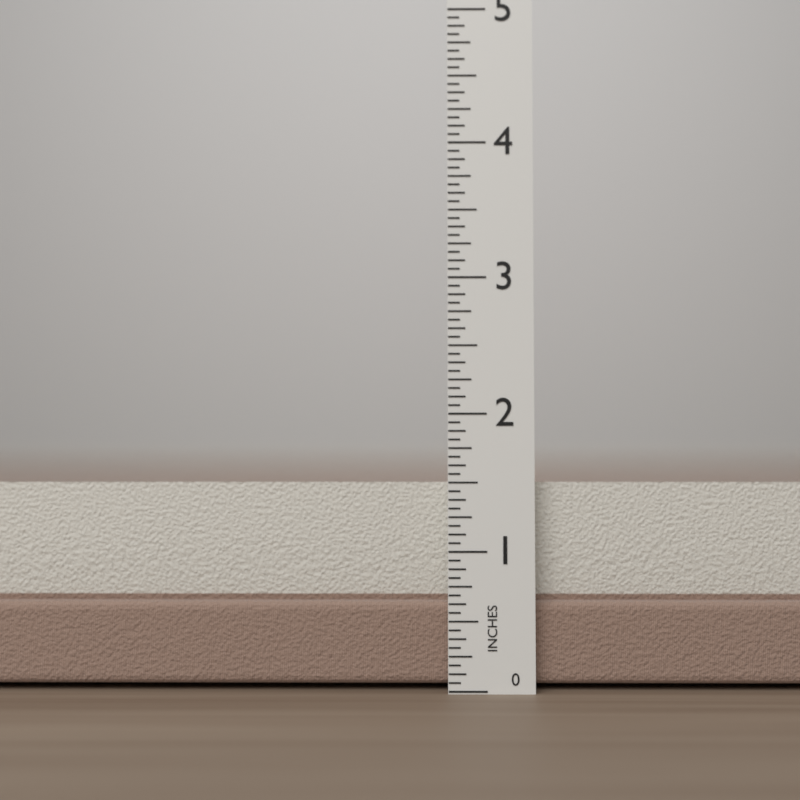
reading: 1.5000 in
